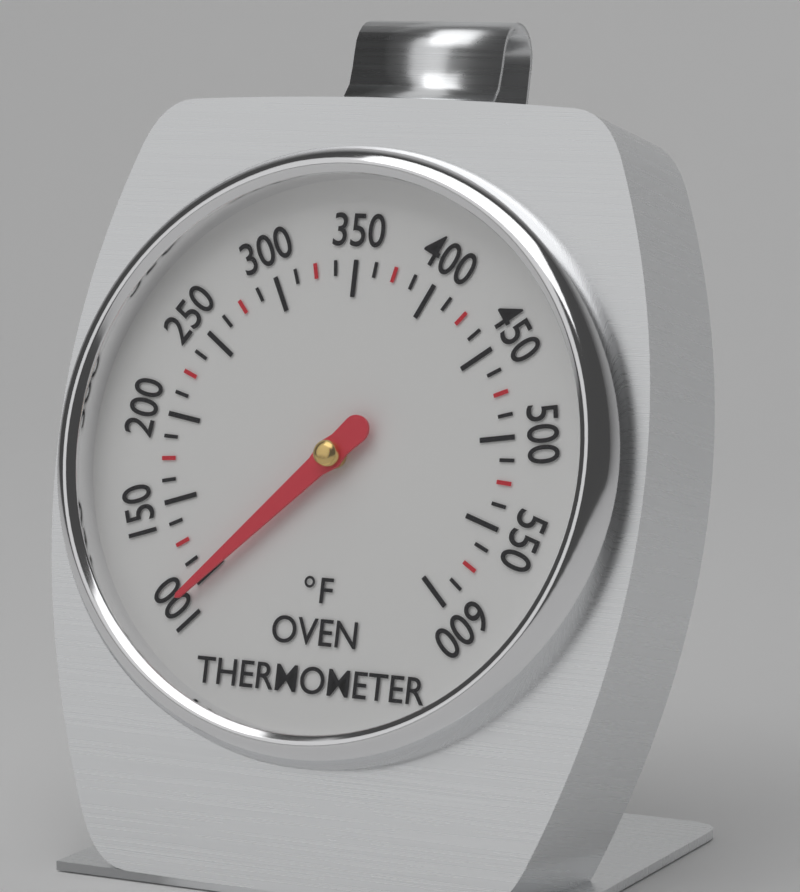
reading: 100.0 °F
